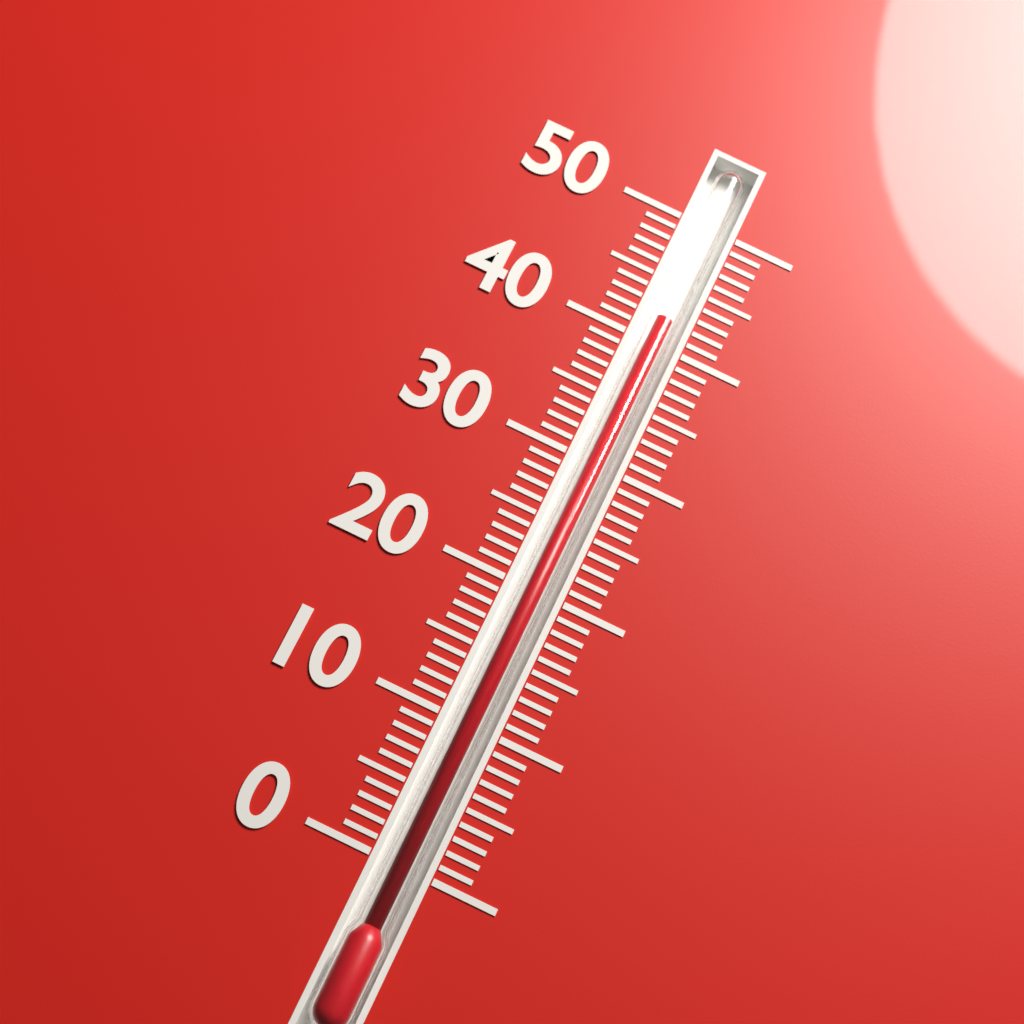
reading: 42 (no unit)
